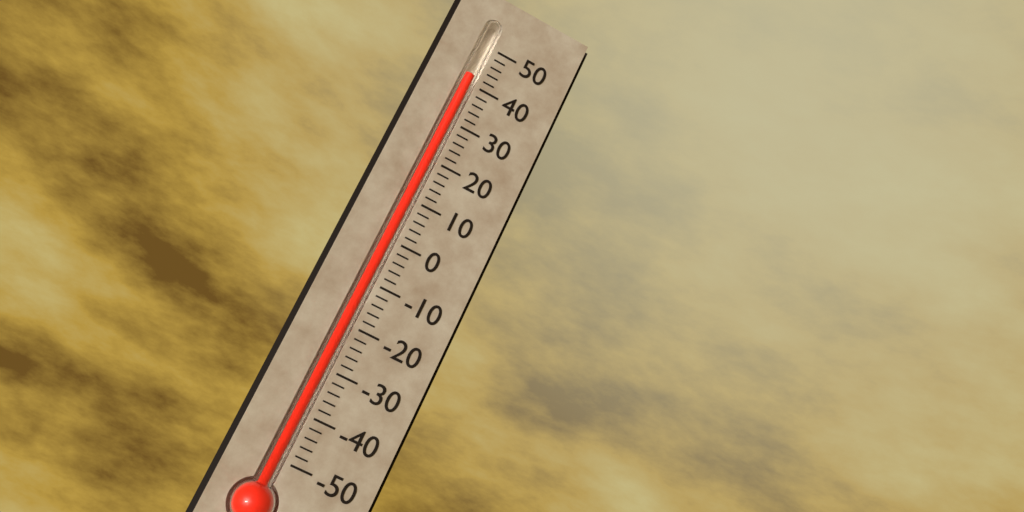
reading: 42 (no unit)
